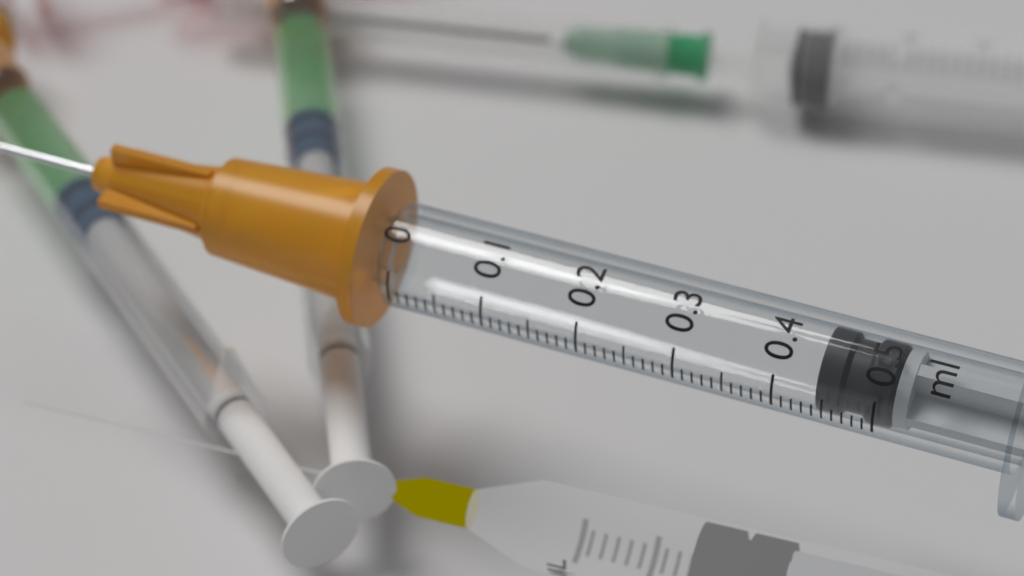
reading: 0.44 ml
